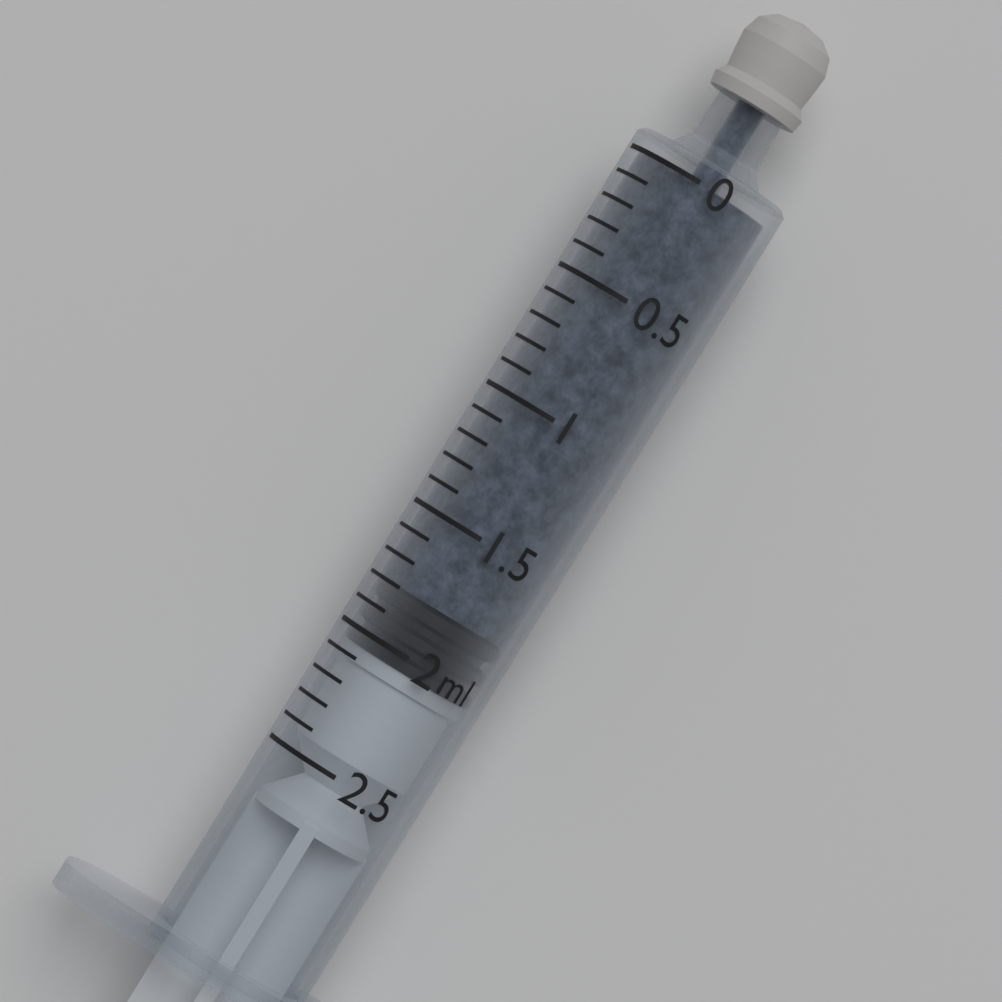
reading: 1.8 ml
